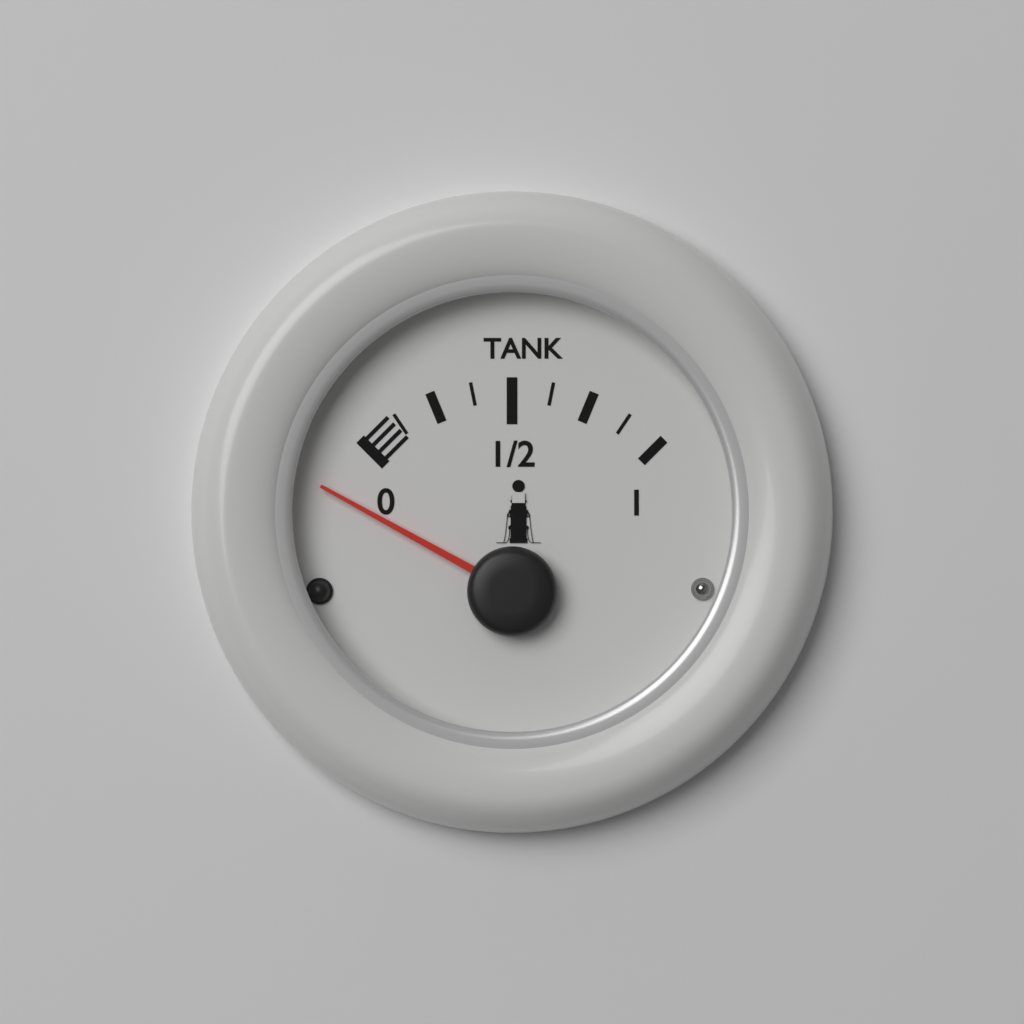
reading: -0.180 (no unit)
